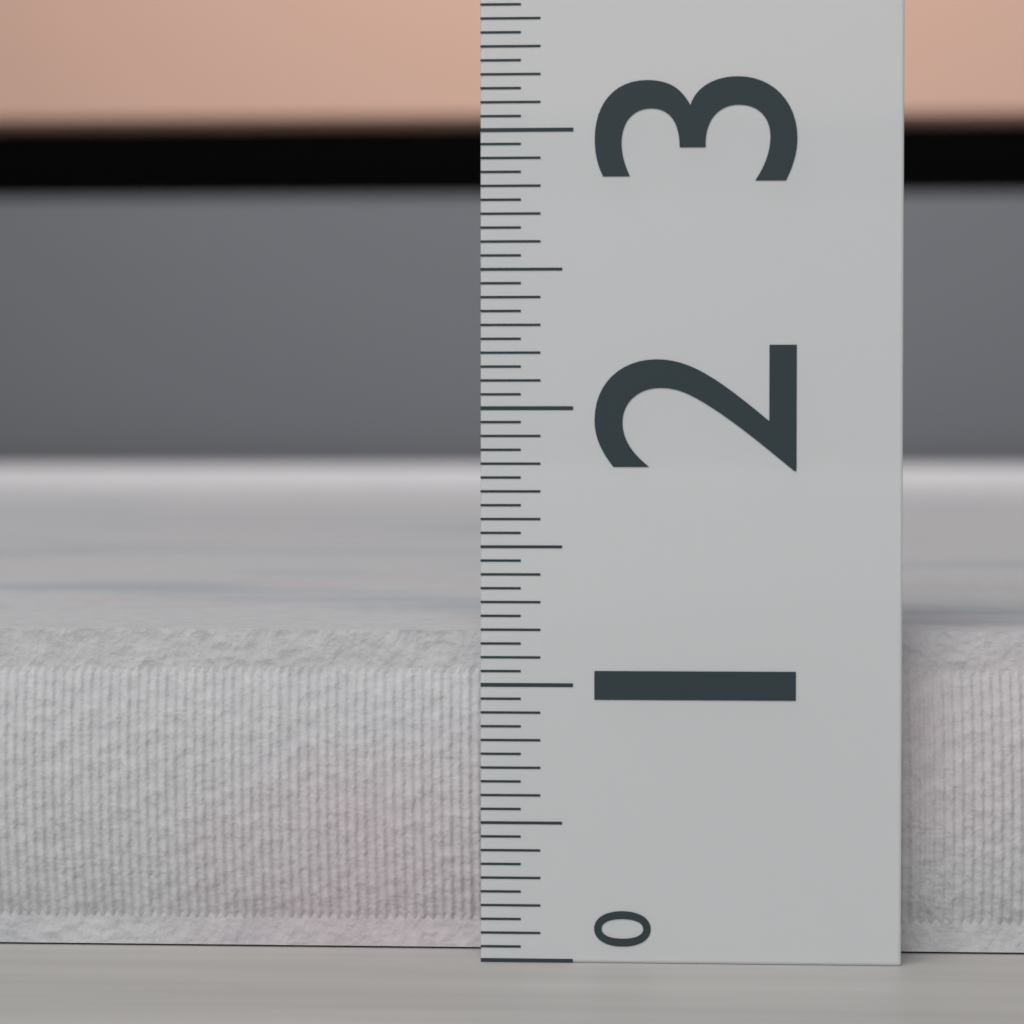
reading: 1.20 (no unit)
